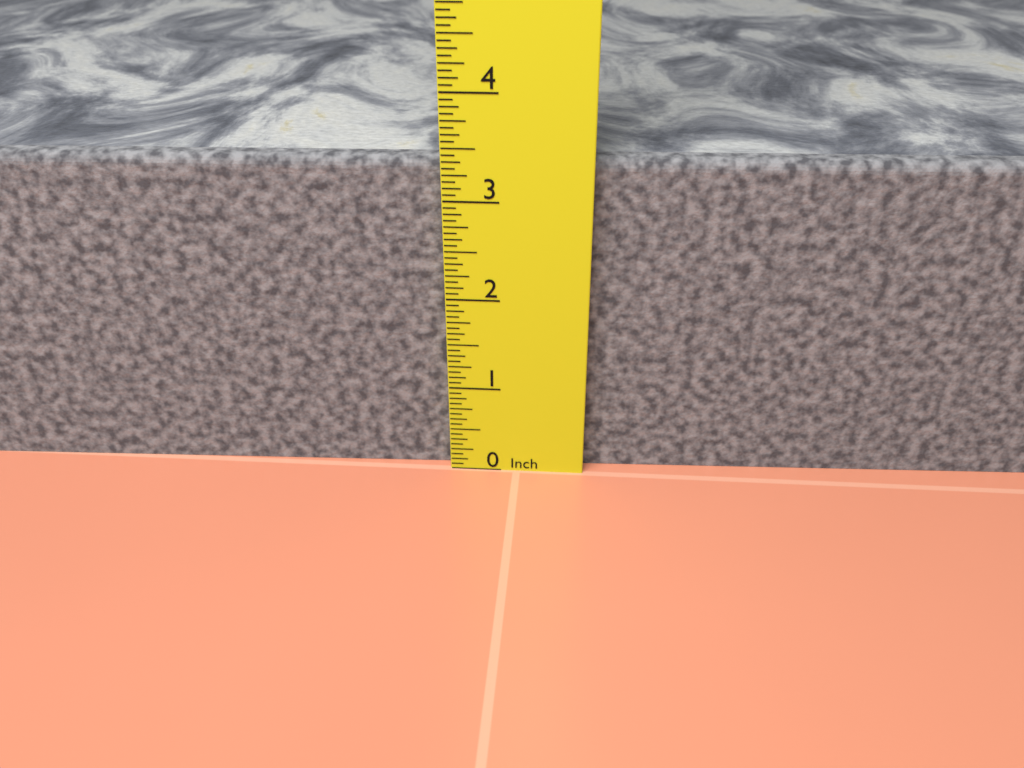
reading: 3.3750 in
